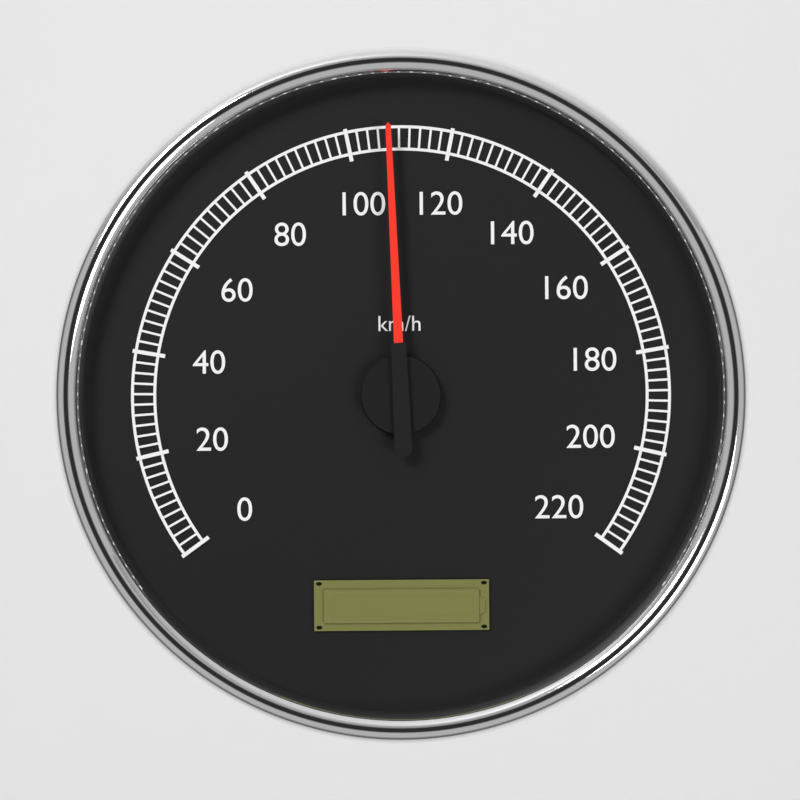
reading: 108 km/h
